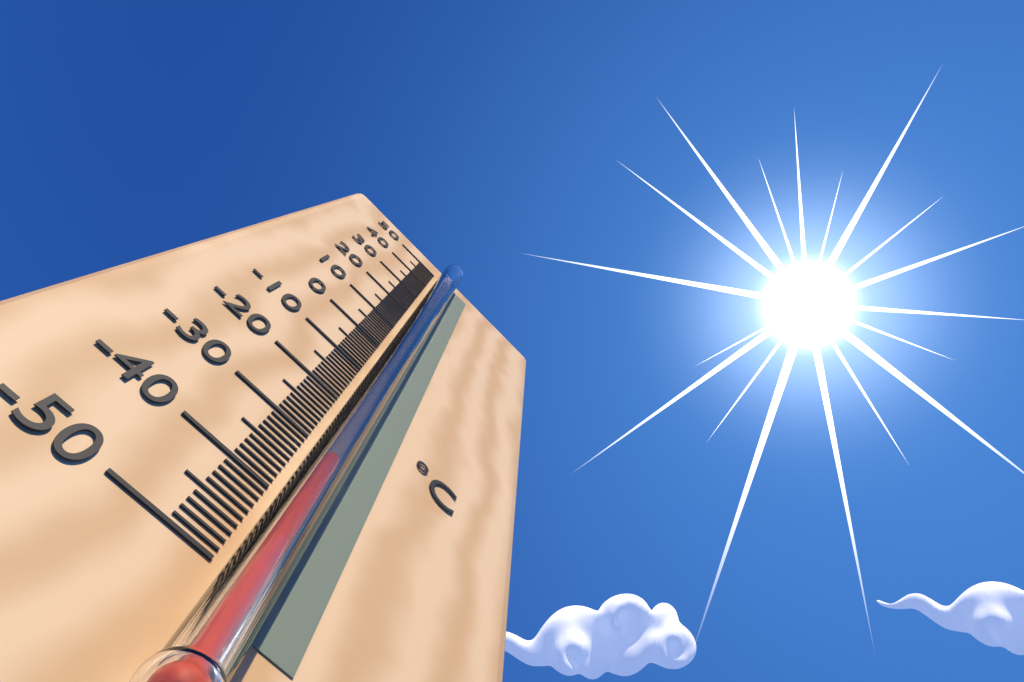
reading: -35 °C
